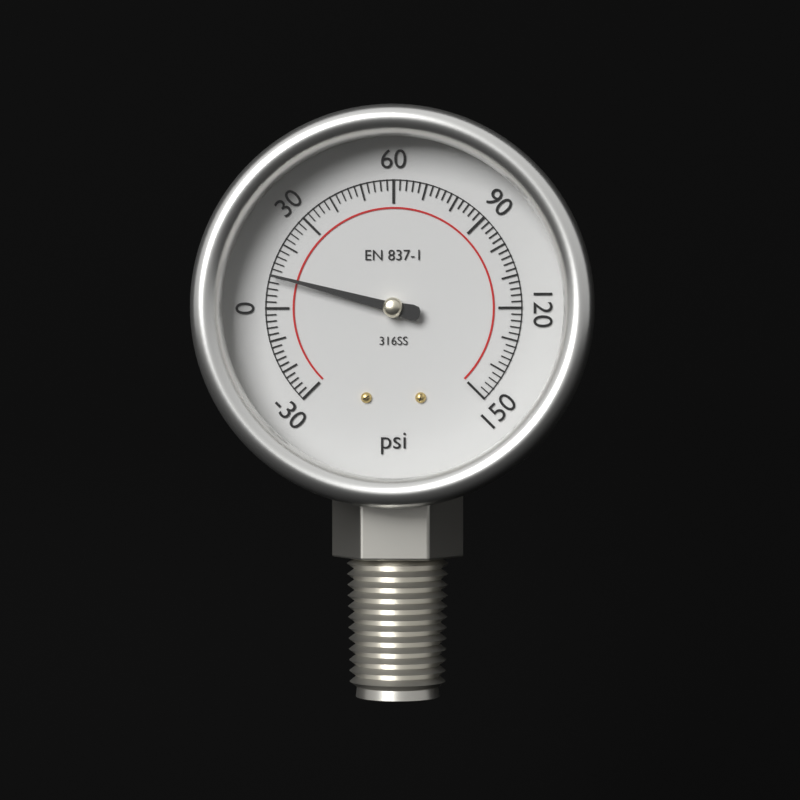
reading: 10 psi
